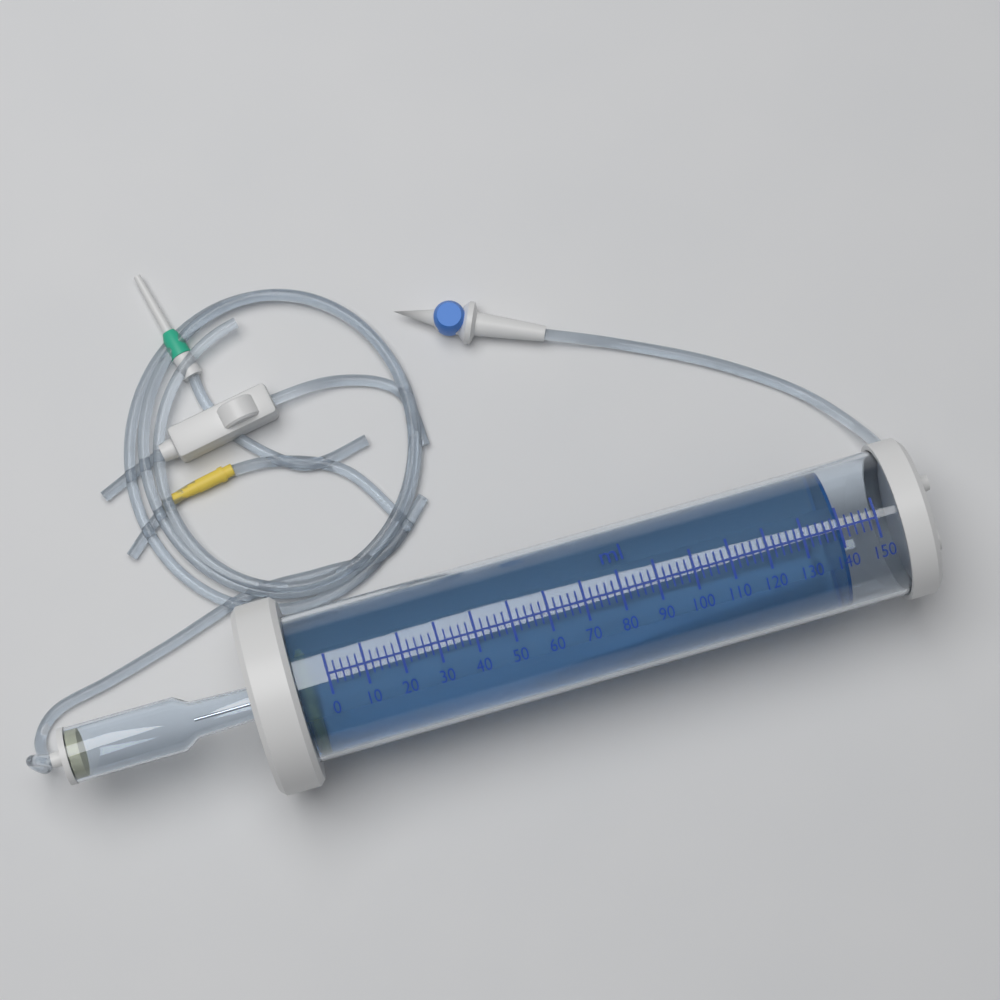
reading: 140 ml
